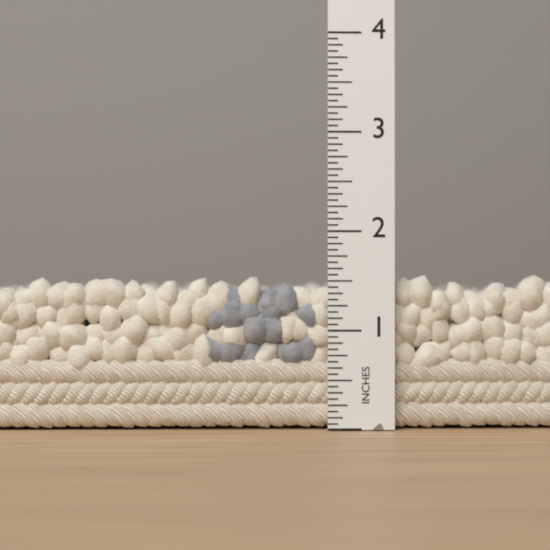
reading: 1.5625 in
